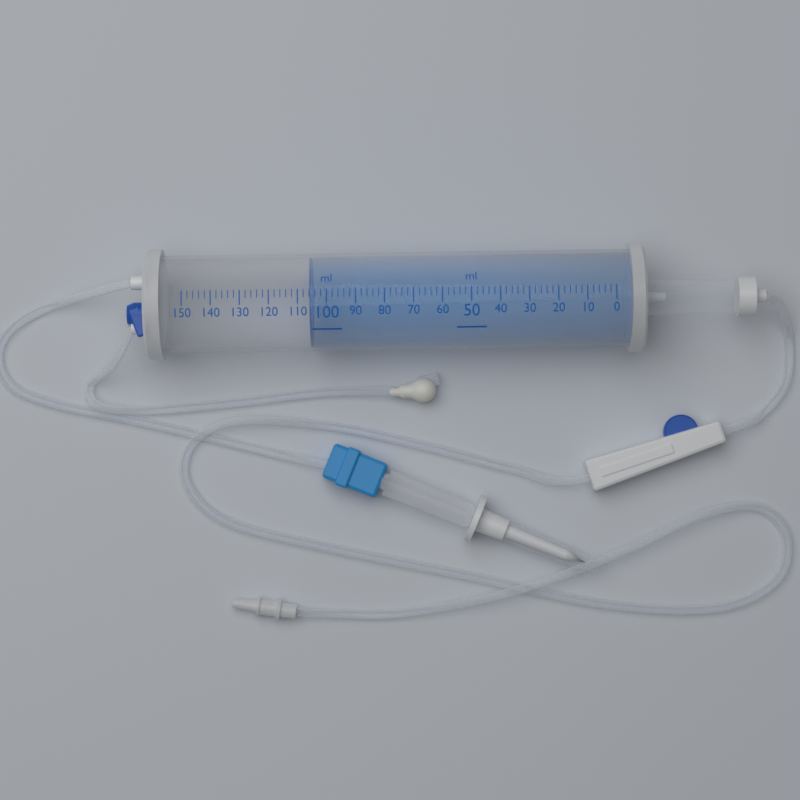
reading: 106 ml
